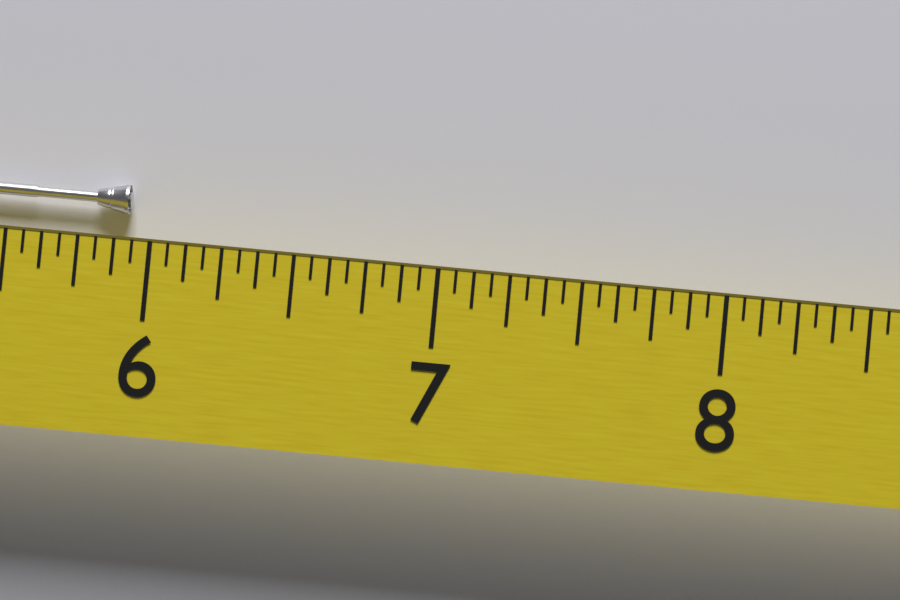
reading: 5.8750 (no unit)
